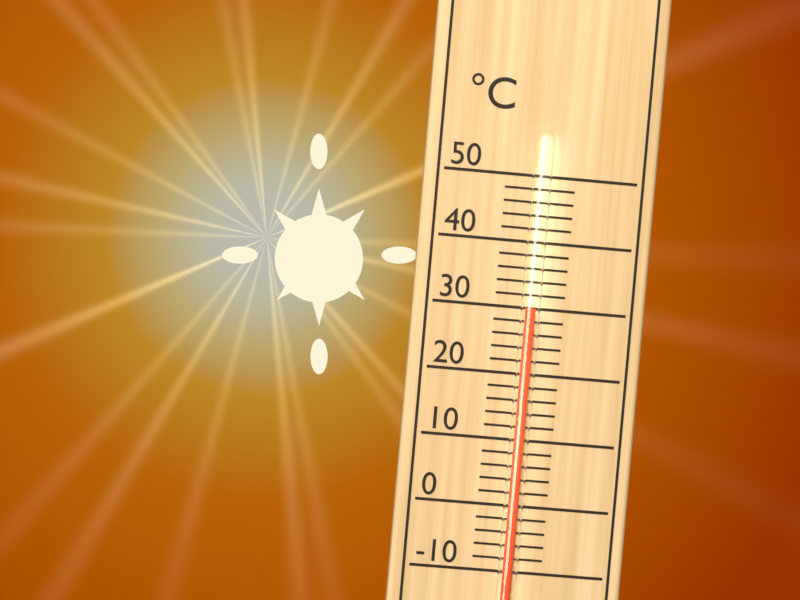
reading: 30 °C
